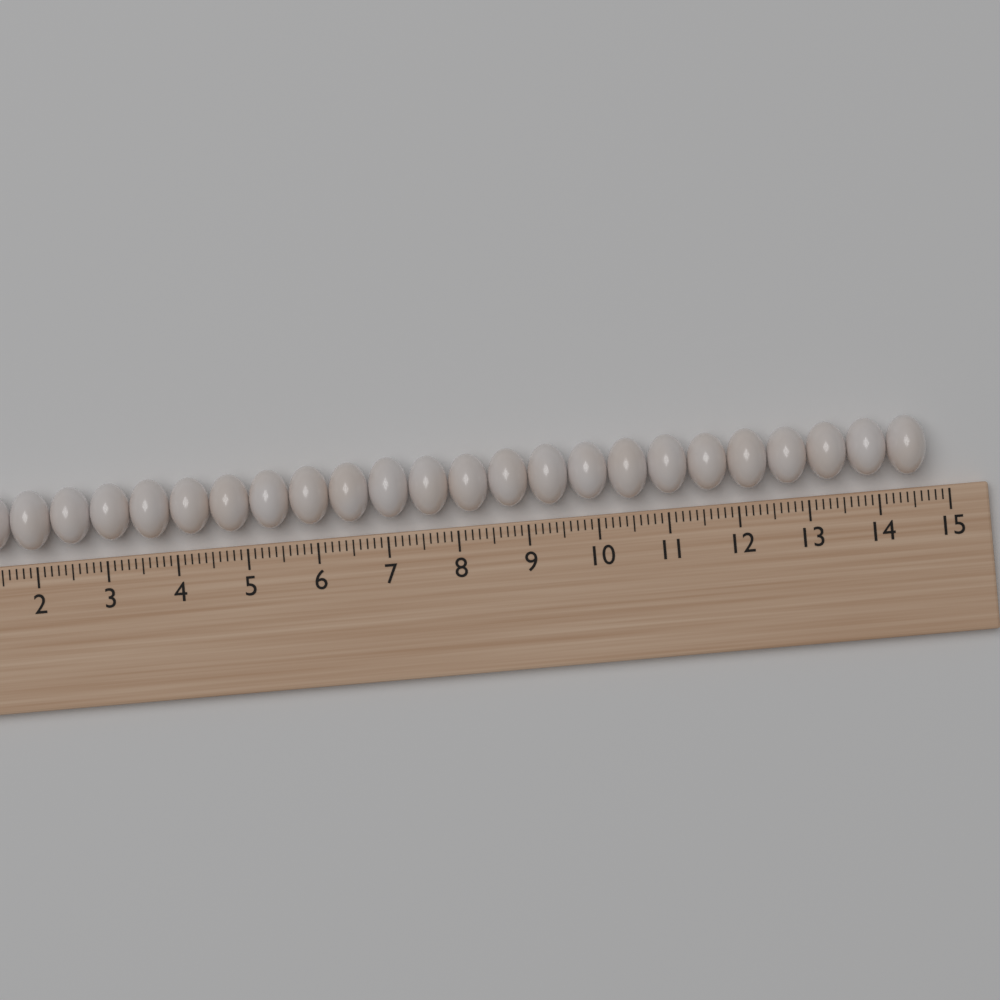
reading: 14.7 cm
